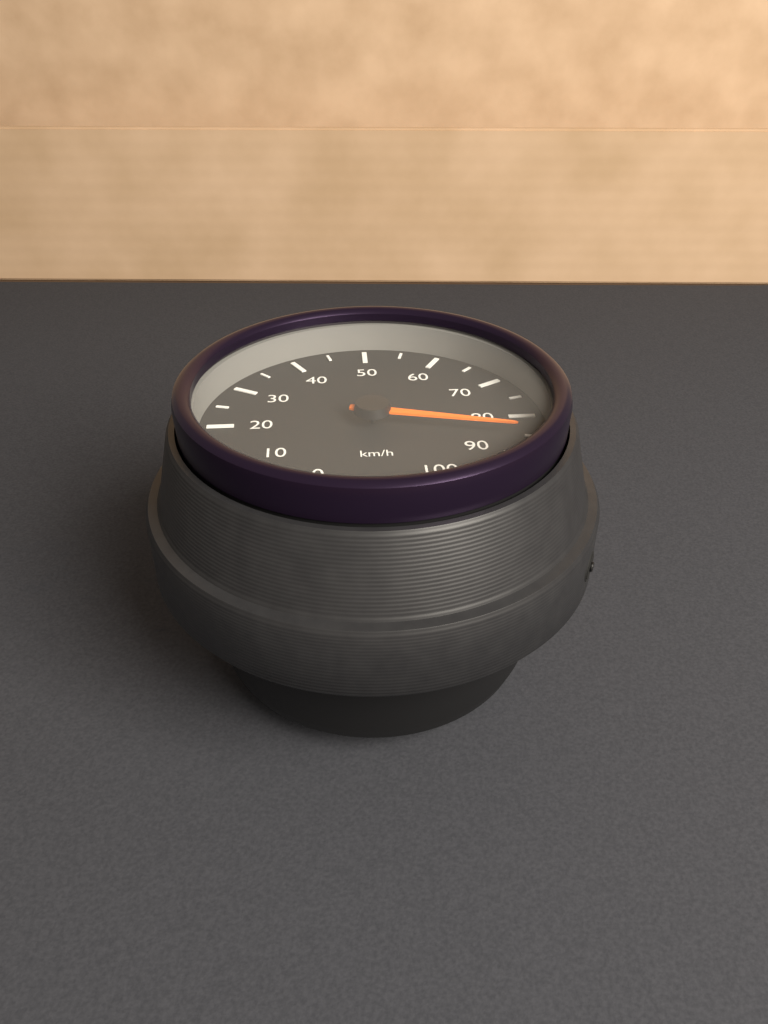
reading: 85 km/h
